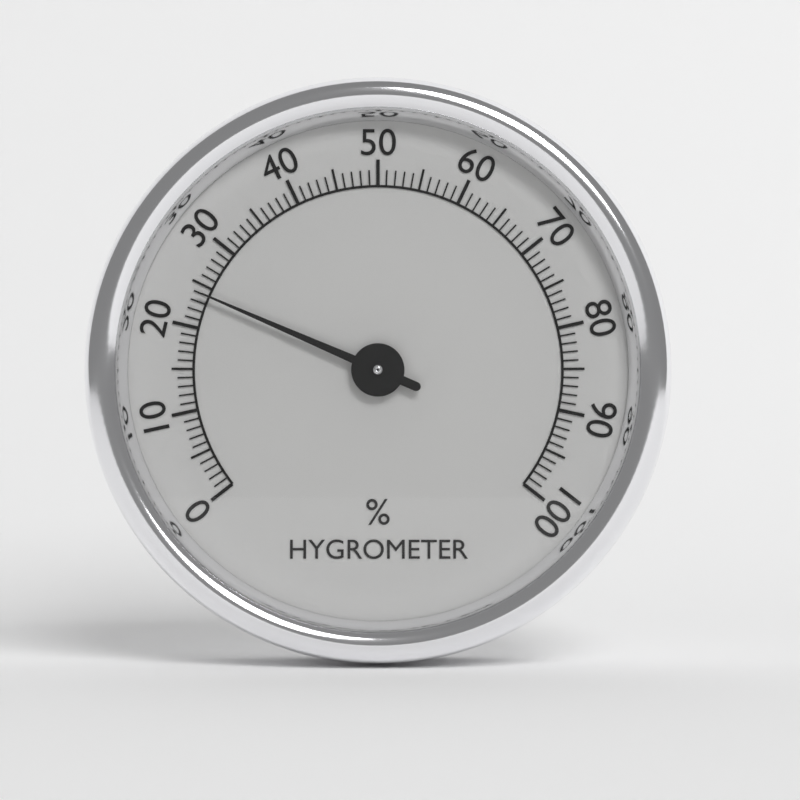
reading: 24 %
